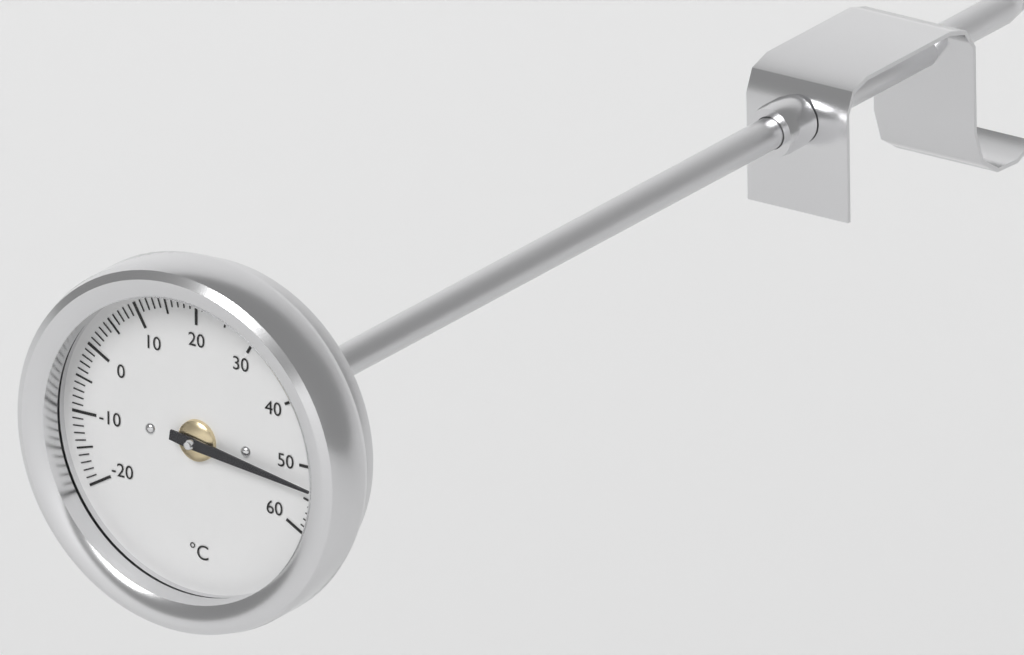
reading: 53 °C
